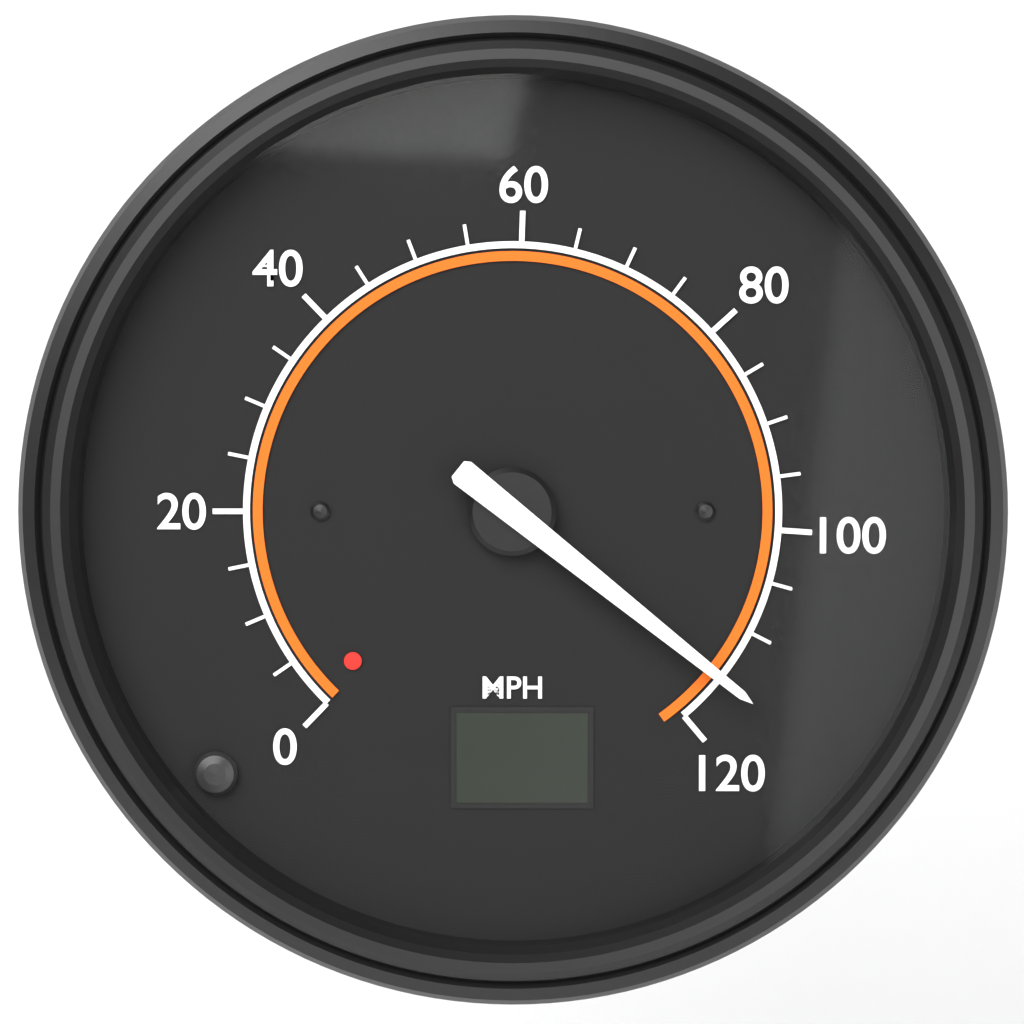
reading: 115 MPH
